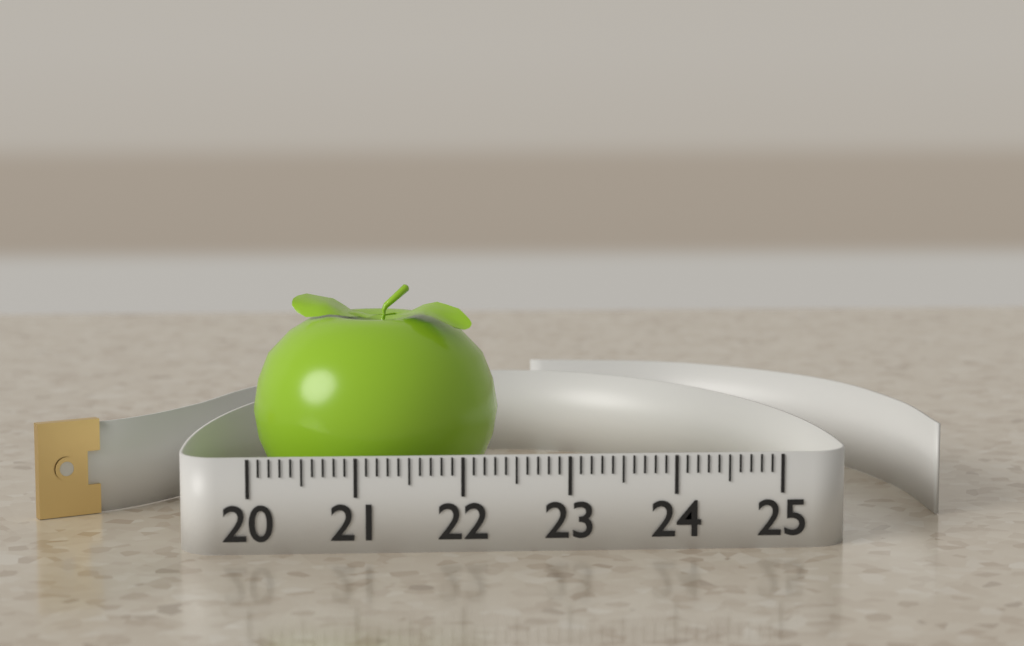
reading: 22.4 (no unit)
